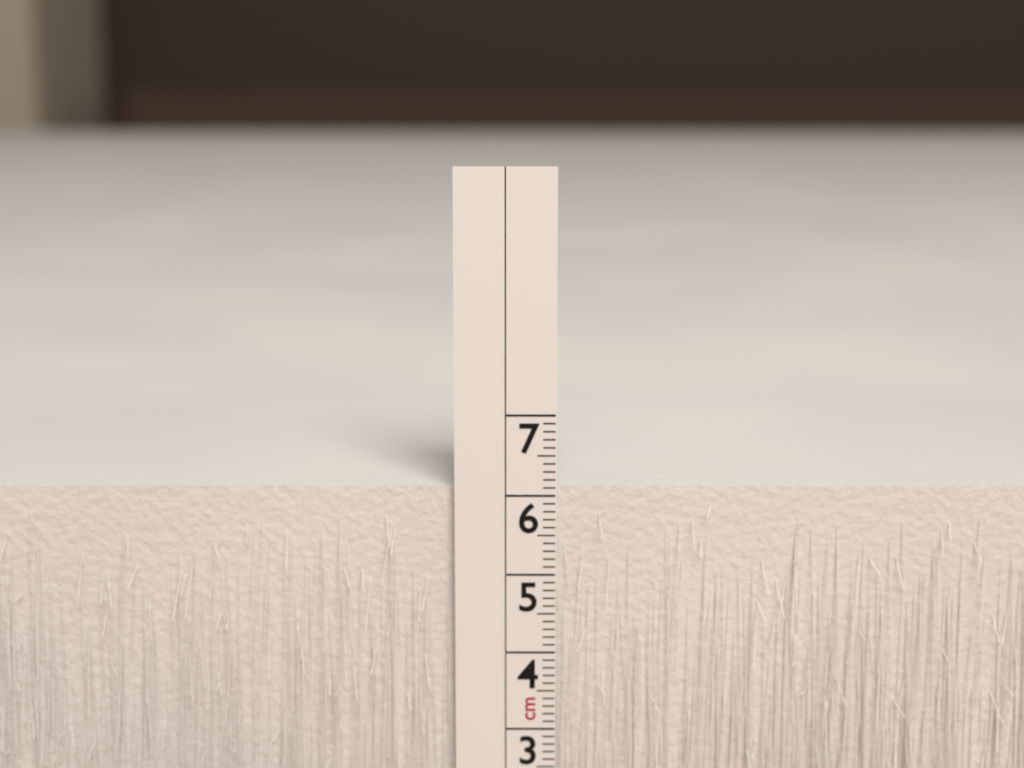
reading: 6.1 cm
